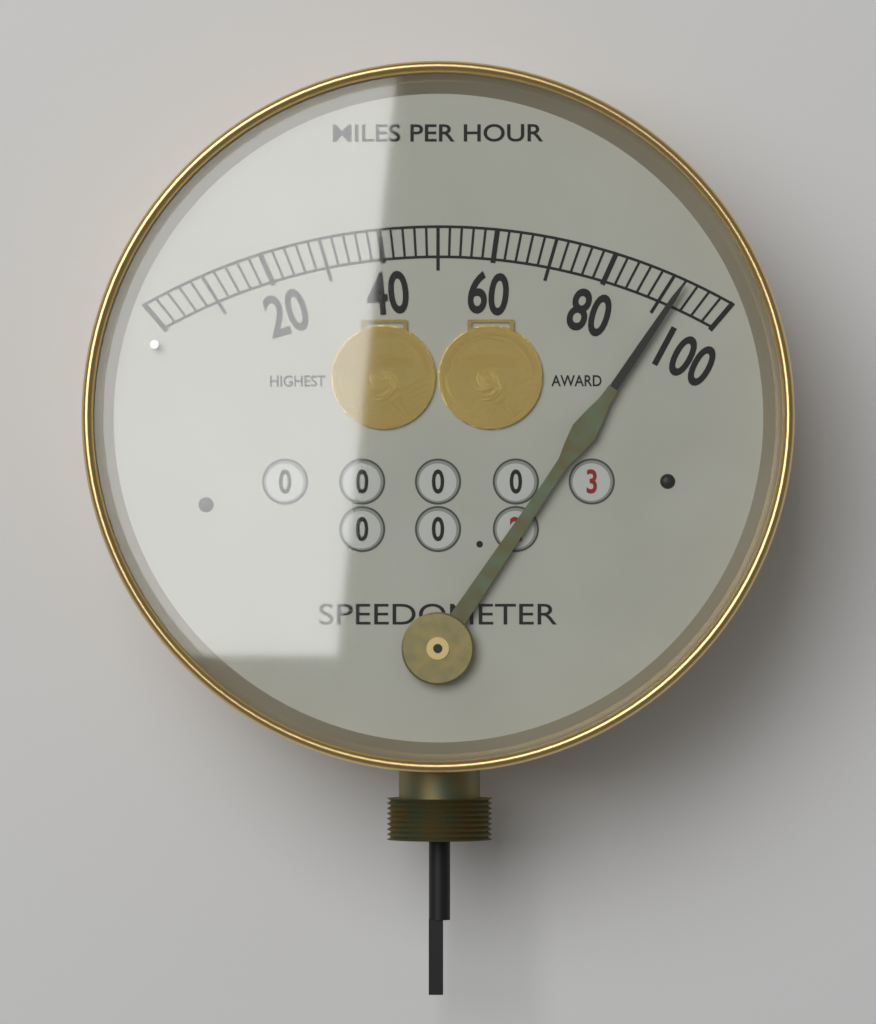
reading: 92 mph
